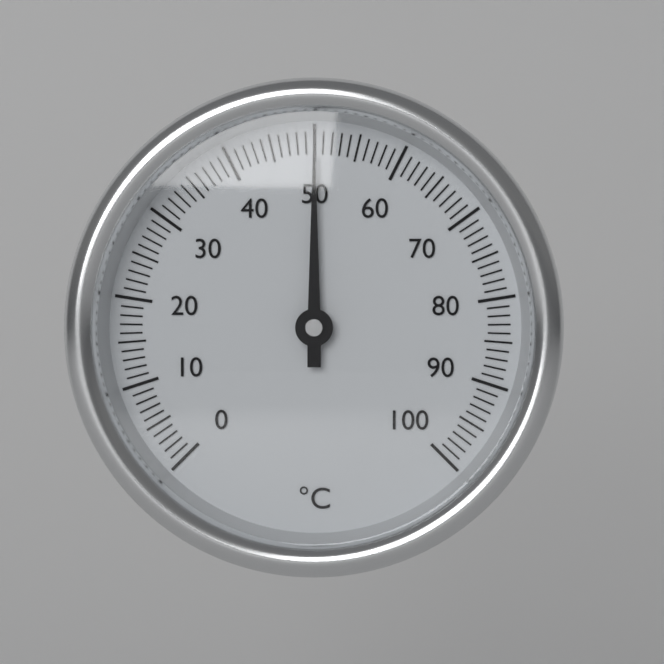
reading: 50 °C
